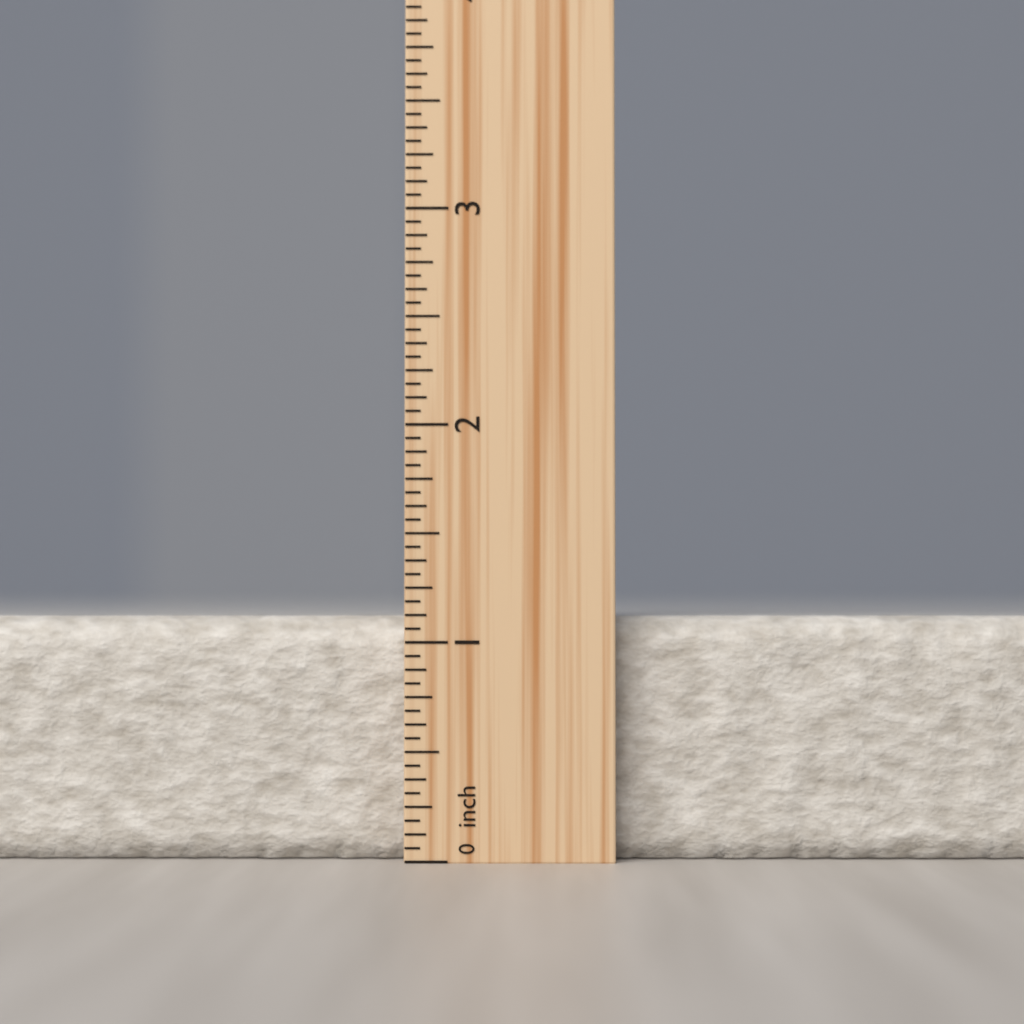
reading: 1.1250 inch
